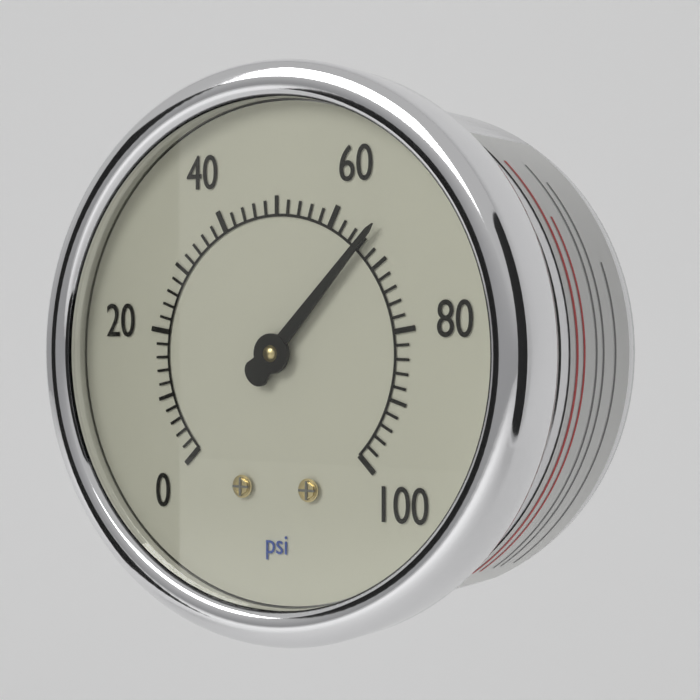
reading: 66 psi
